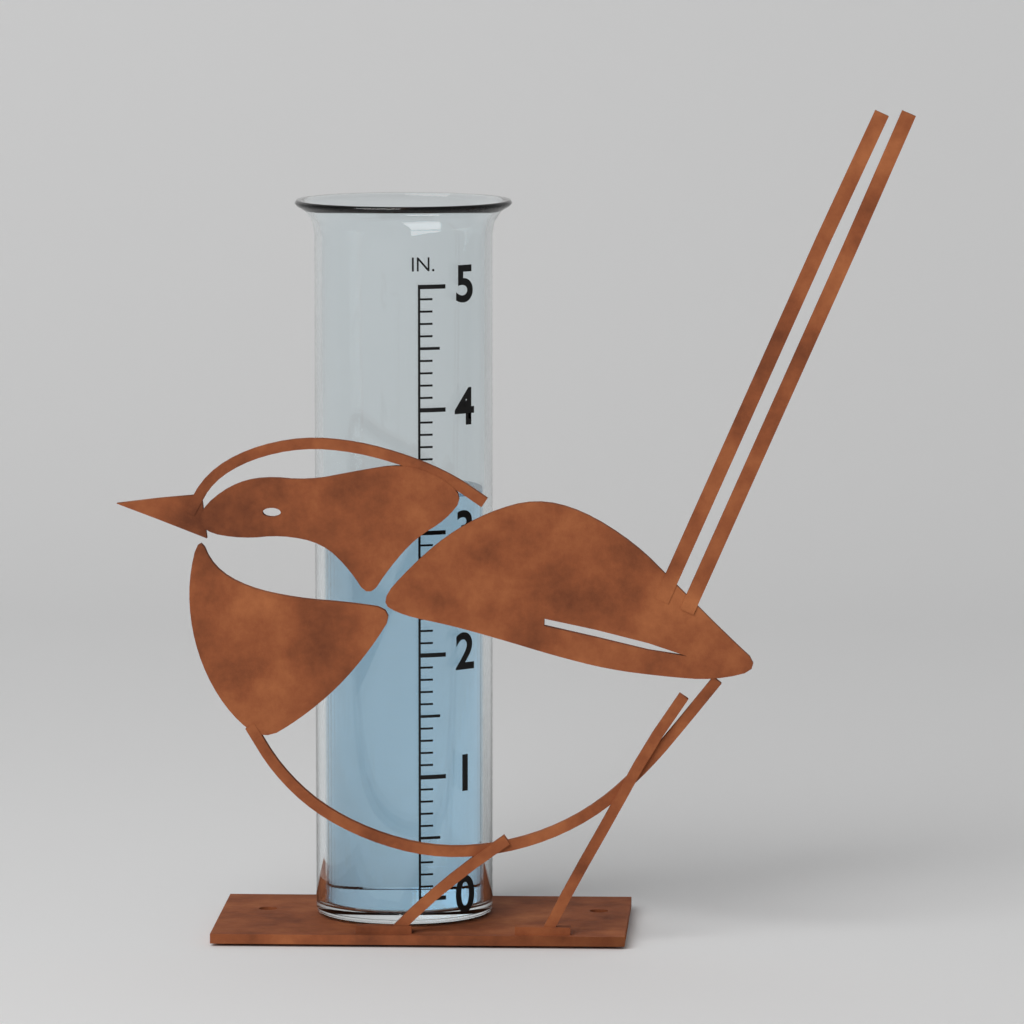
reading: 3.3 in
